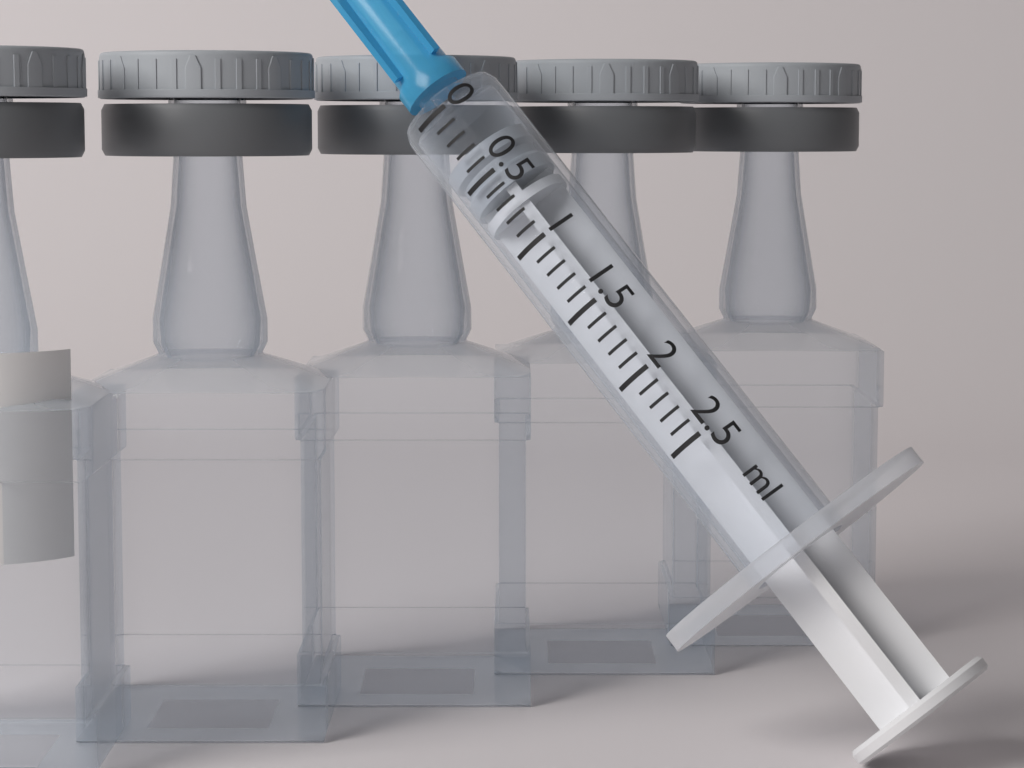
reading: 0.3 ml
